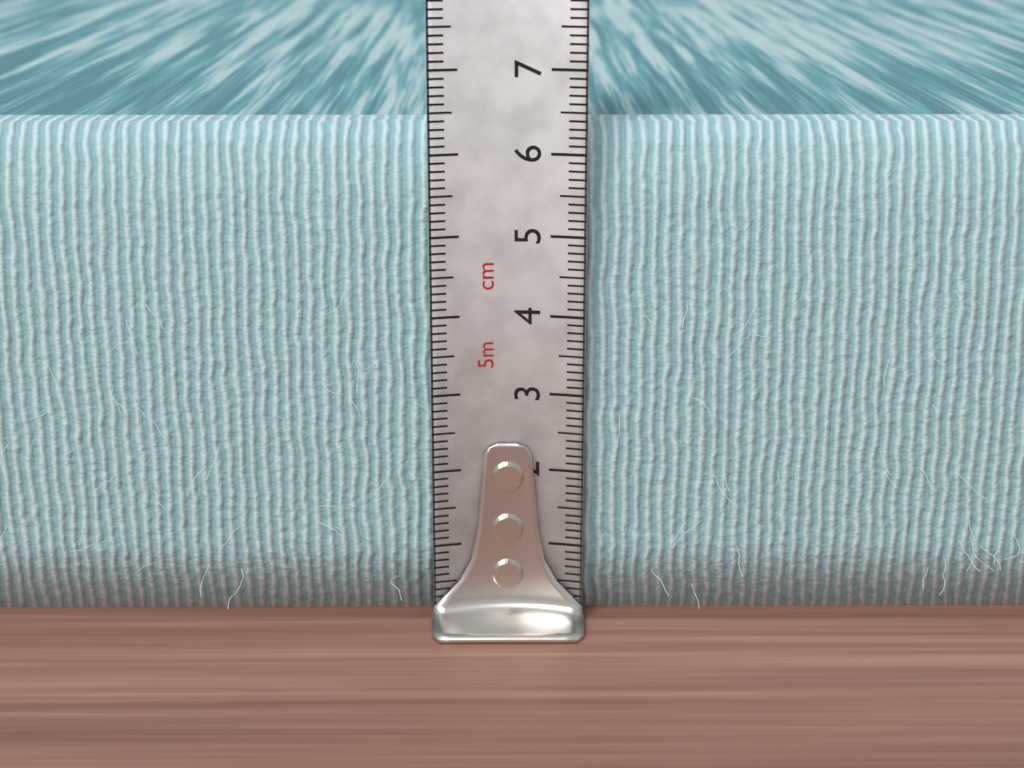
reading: 6.3 cm
